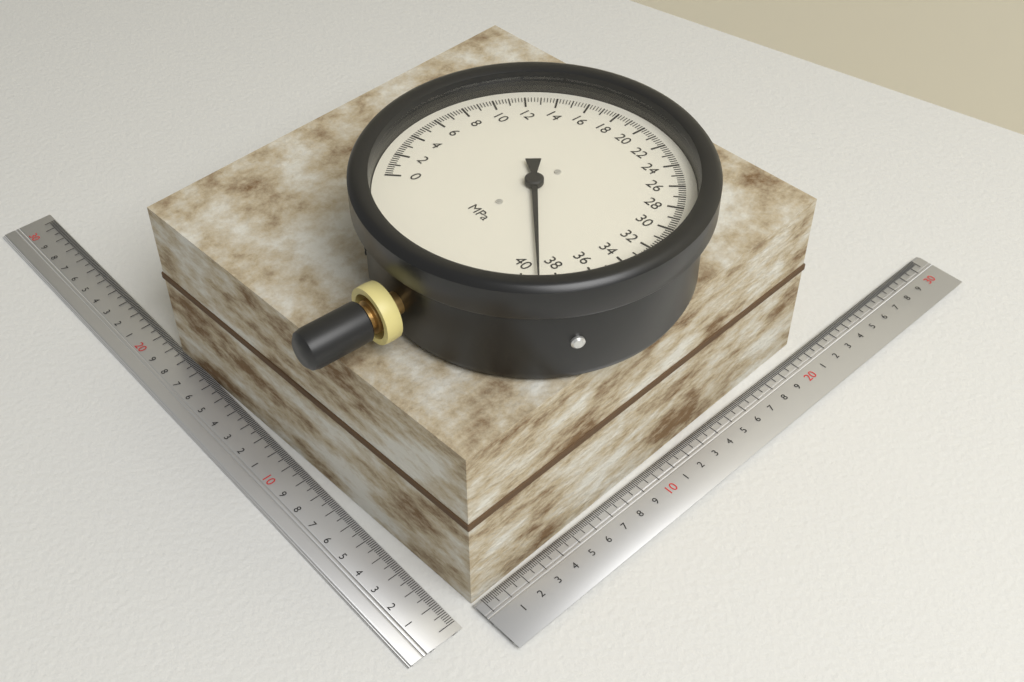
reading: 39.0 MPa
